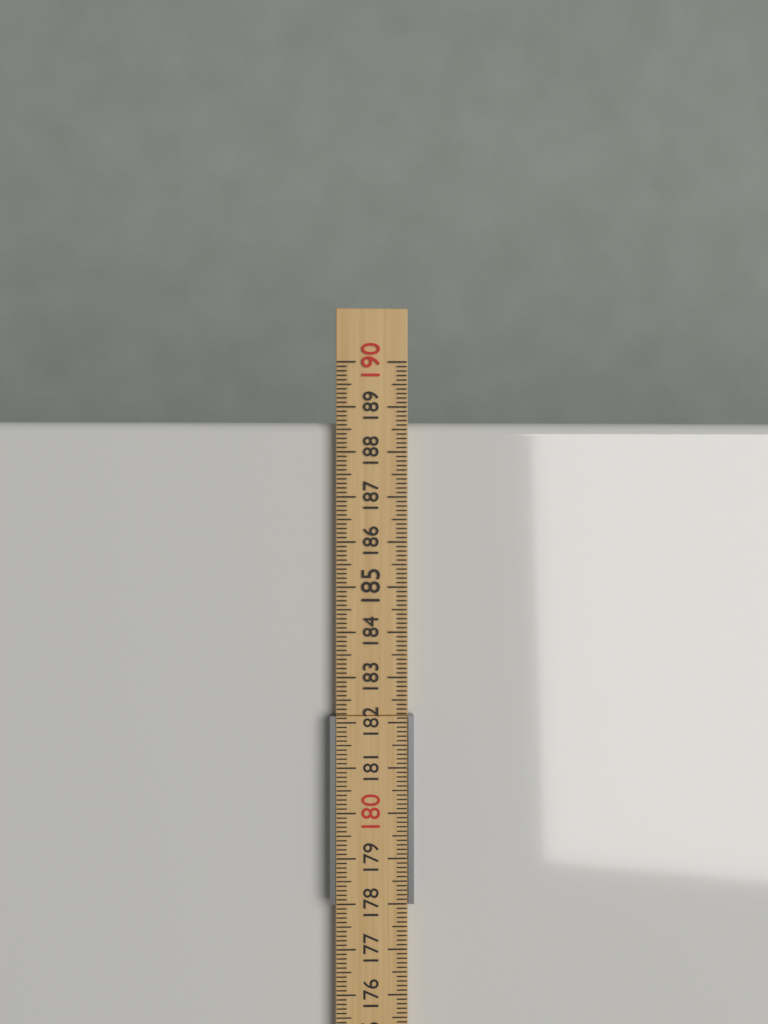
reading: 188.7 cm
